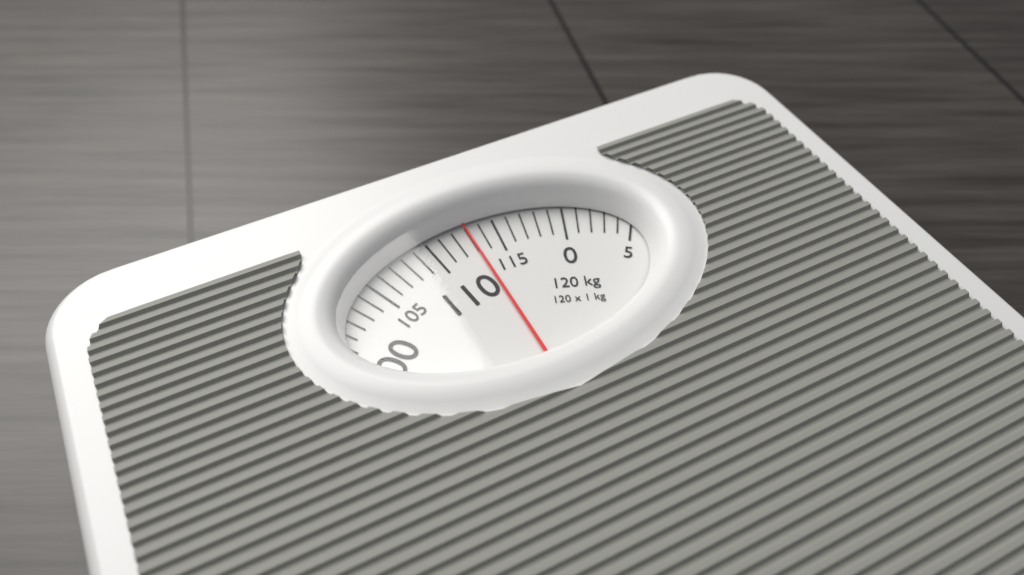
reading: 113 kg
